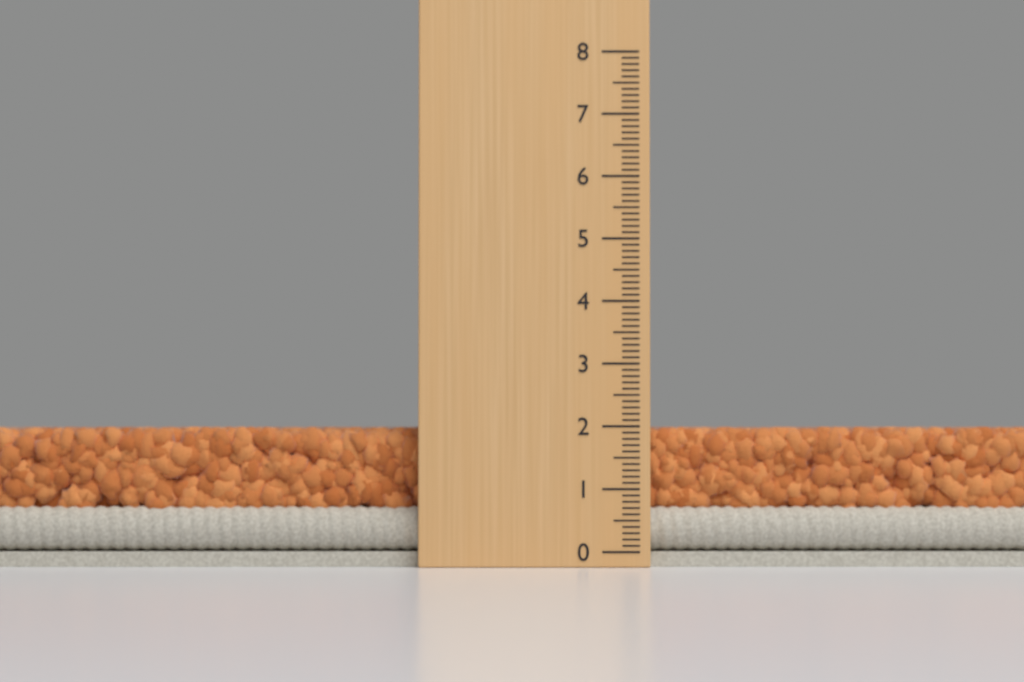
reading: 2.0 (no unit)
